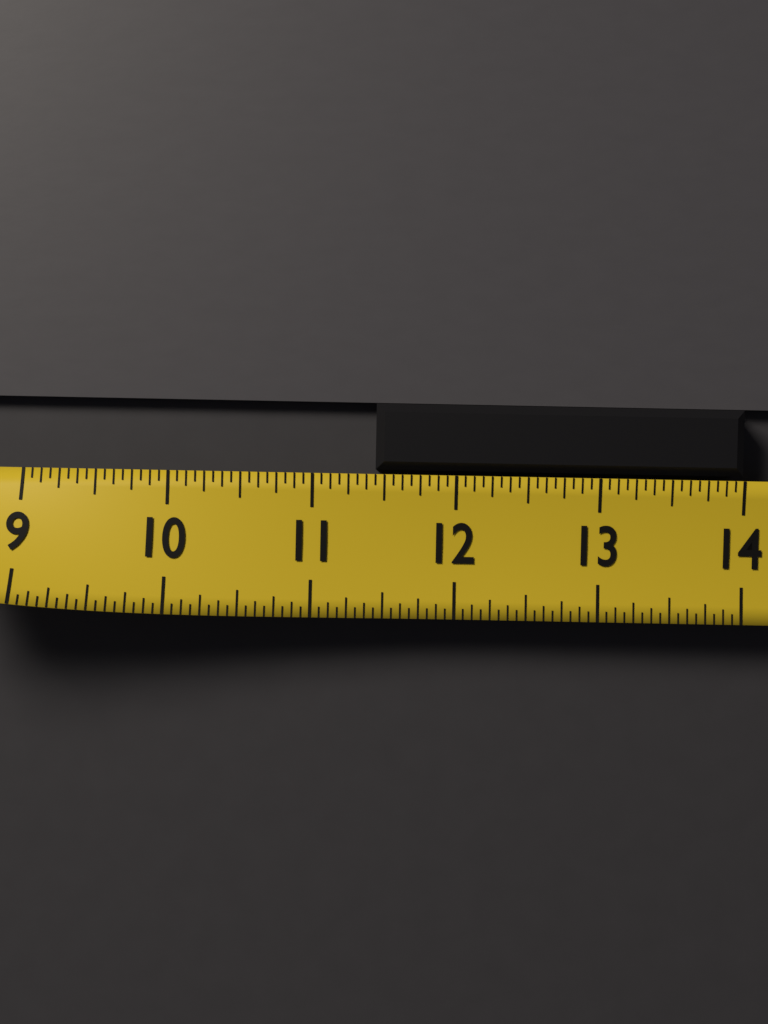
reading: 11.4375 (no unit)
